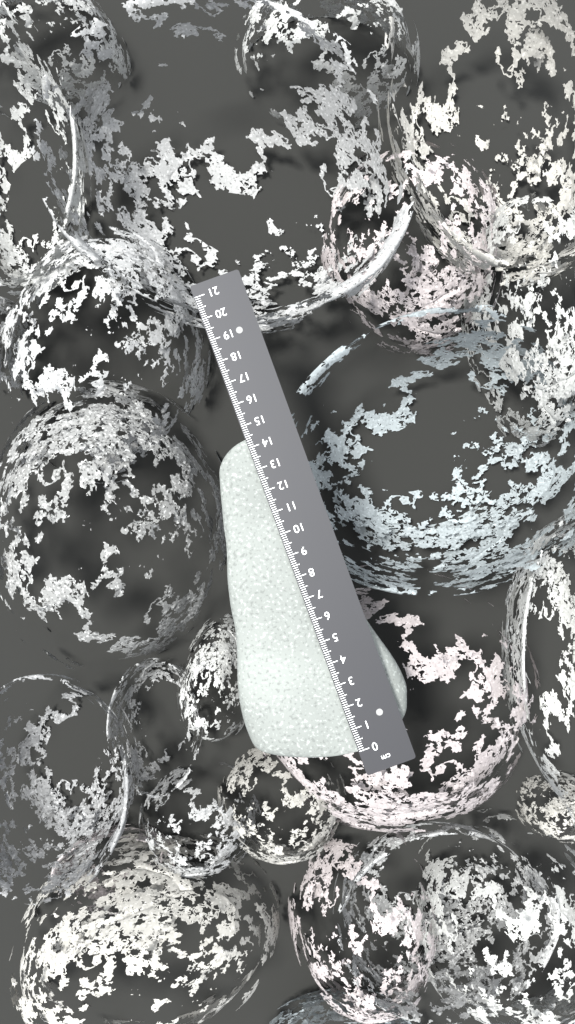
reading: 14.4 cm
